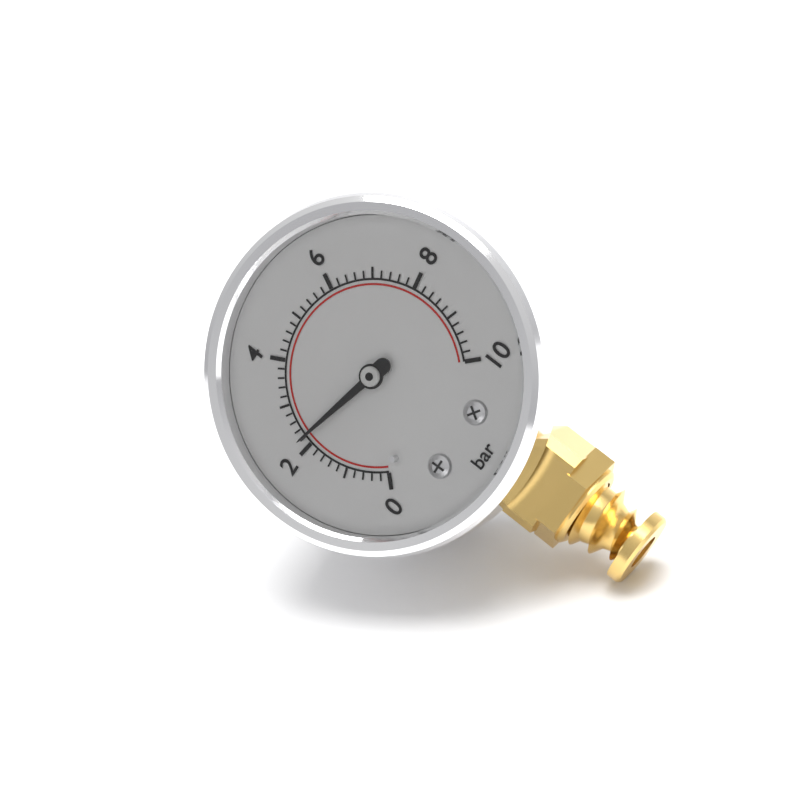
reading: 2.2 bar
